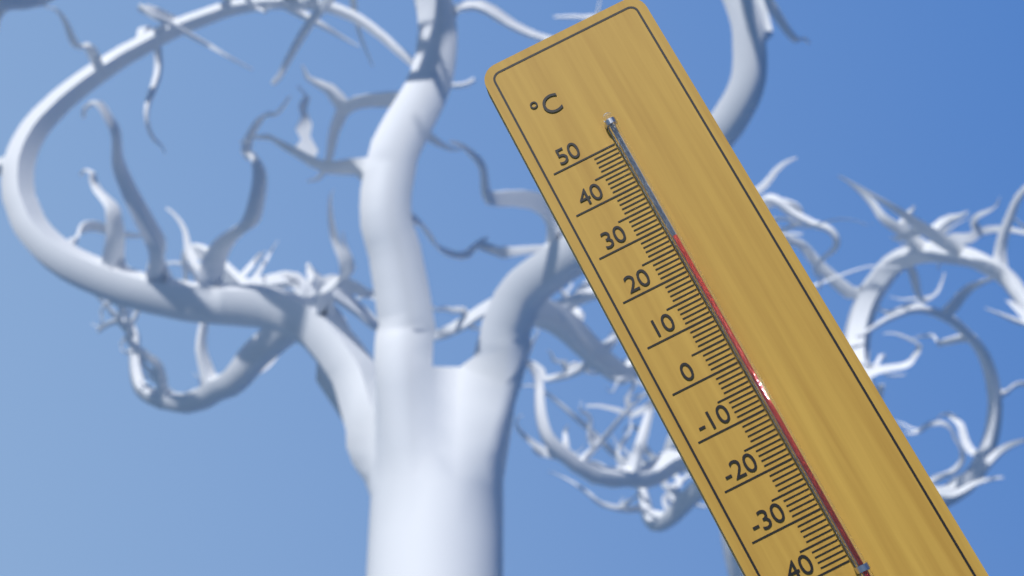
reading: 27 °C
